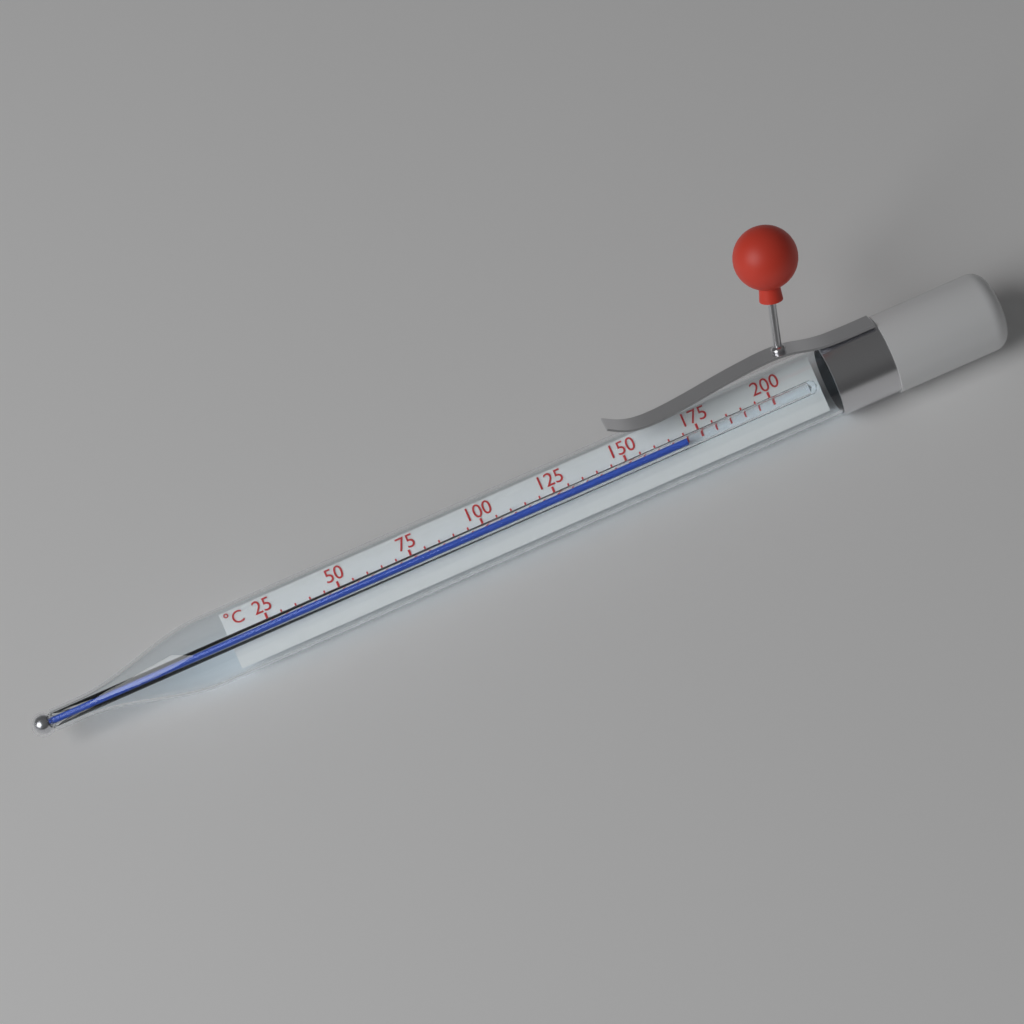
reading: 170 °C
